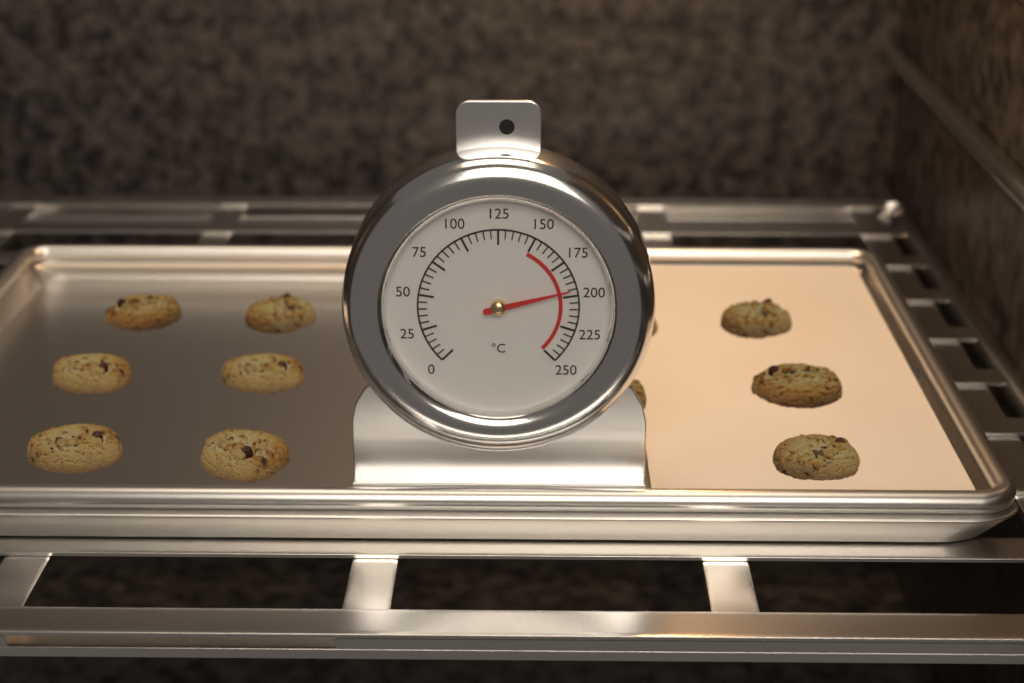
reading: 195 °C
